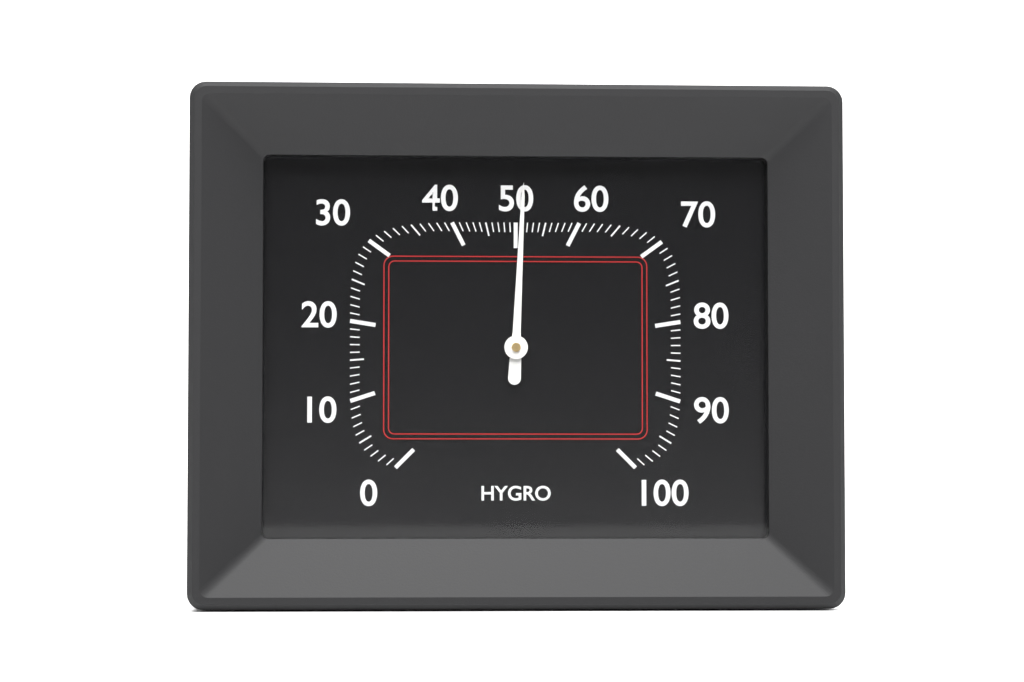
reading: 51 %
